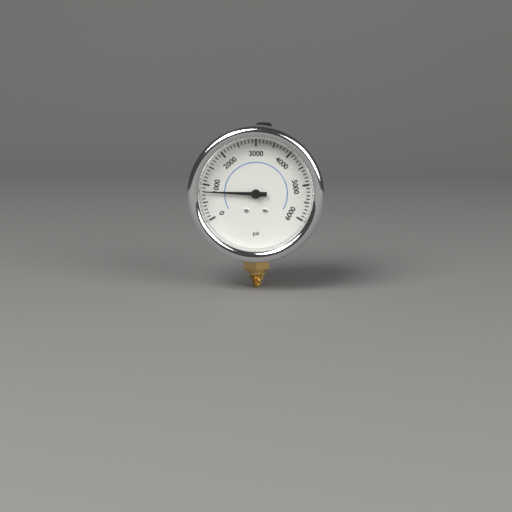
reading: 800 psi
